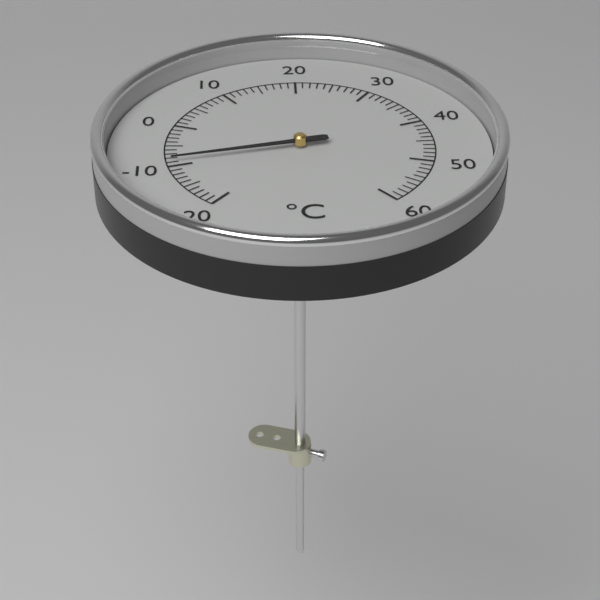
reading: -9 °C
